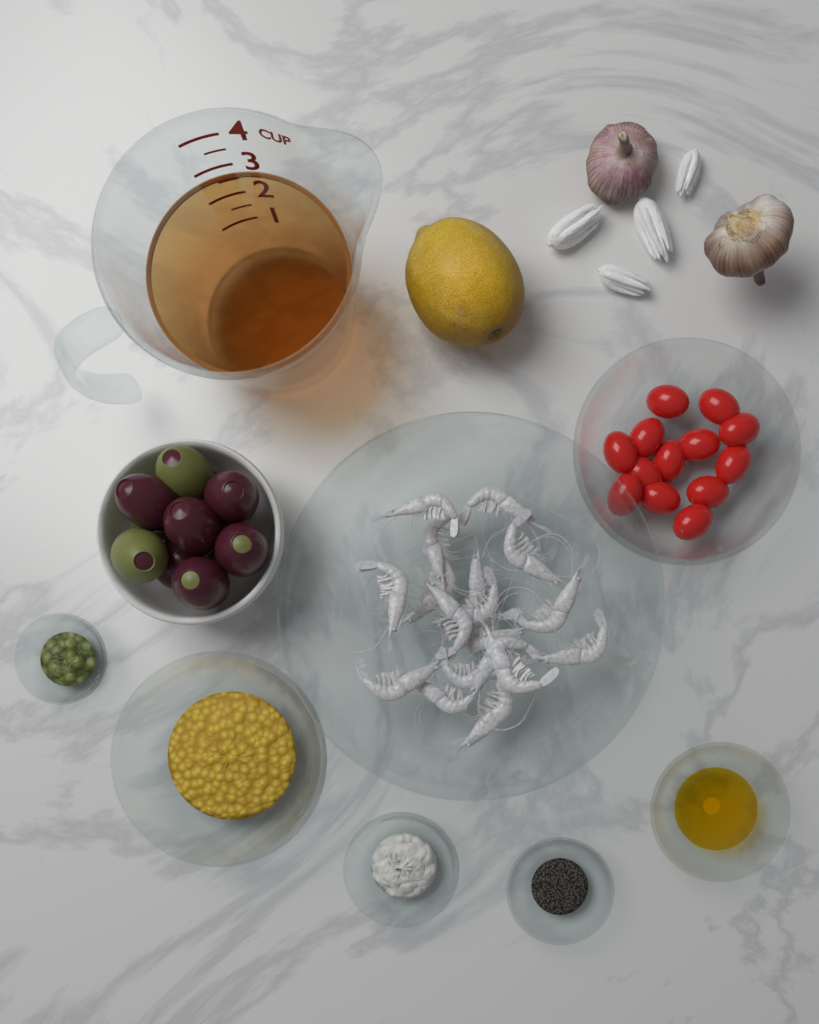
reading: 3.0 cup
